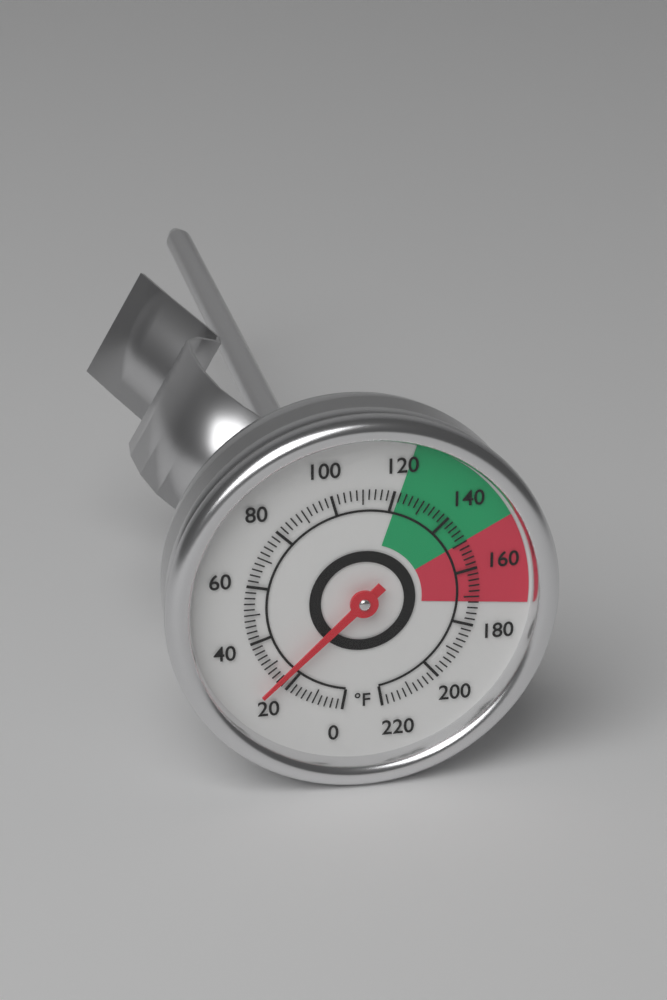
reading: 24 °F
